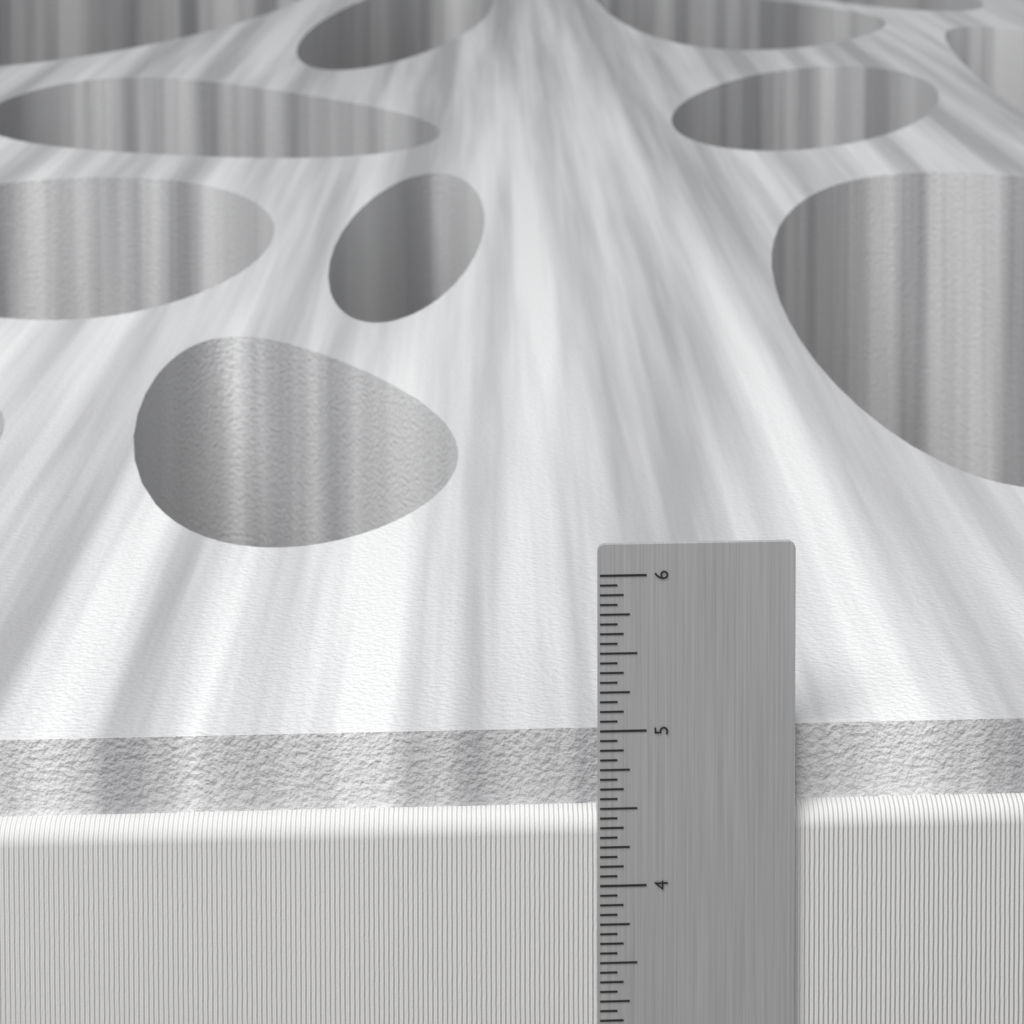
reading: 4.9375 in
